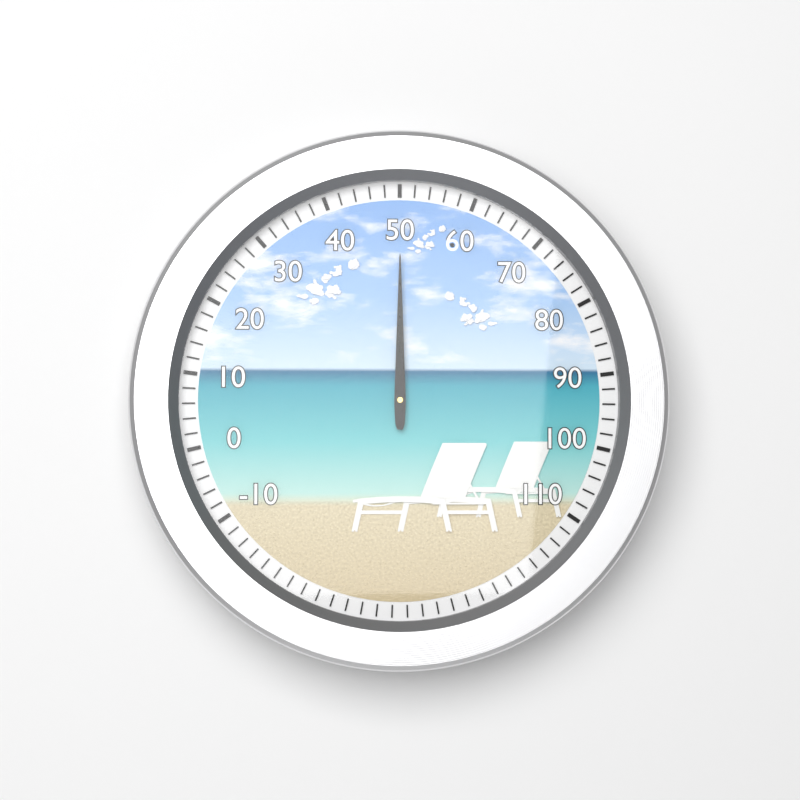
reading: 50 (no unit)
